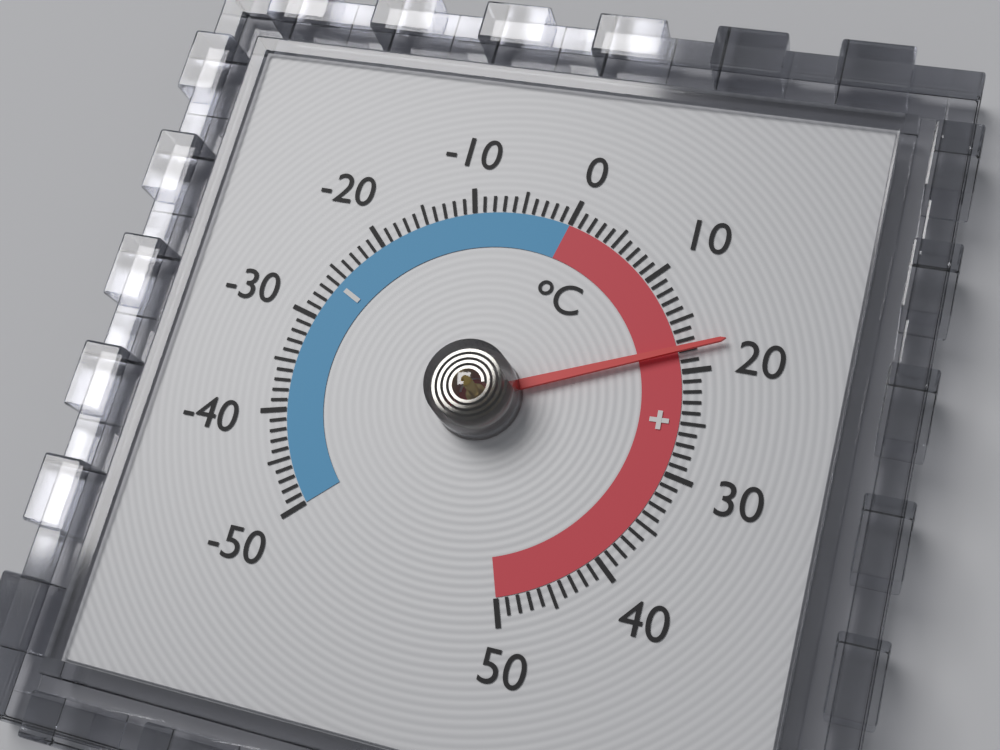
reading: 18 °C
